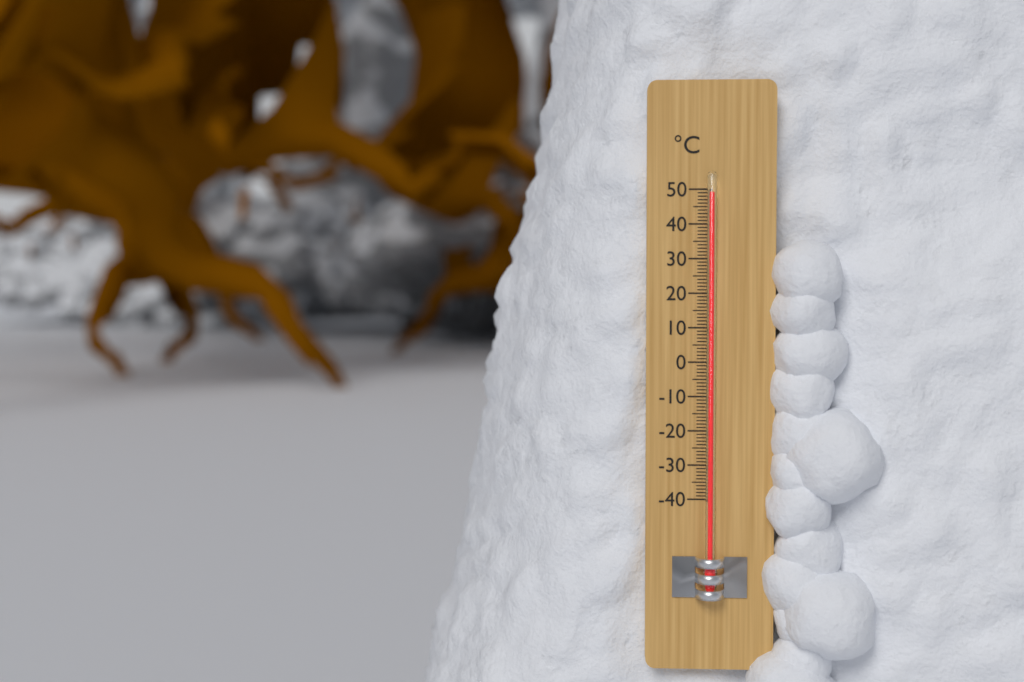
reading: 49 °C
